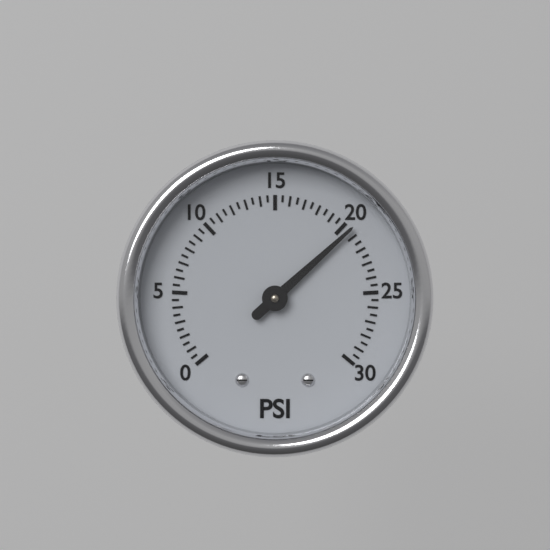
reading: 20.5 psi
